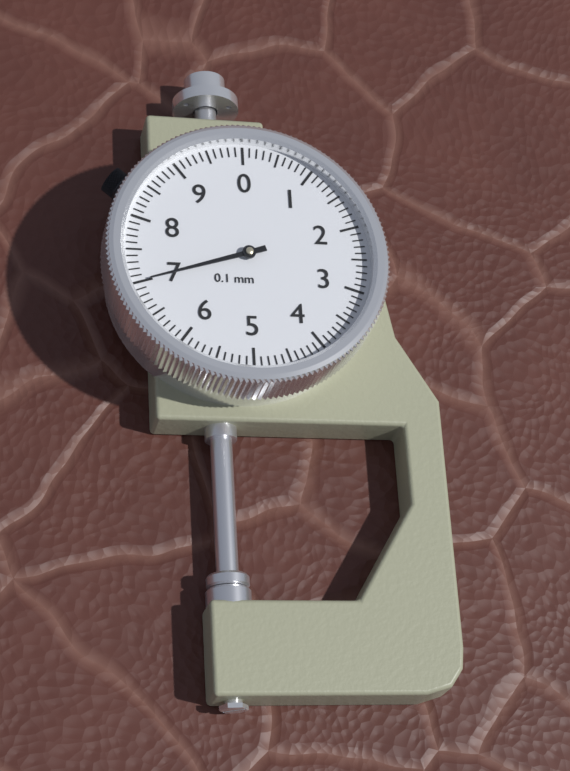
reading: 7.0 mm
